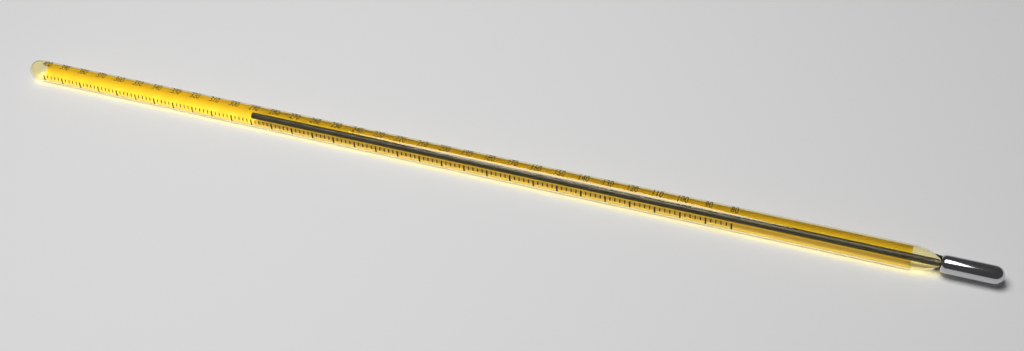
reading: 292 (no unit)
